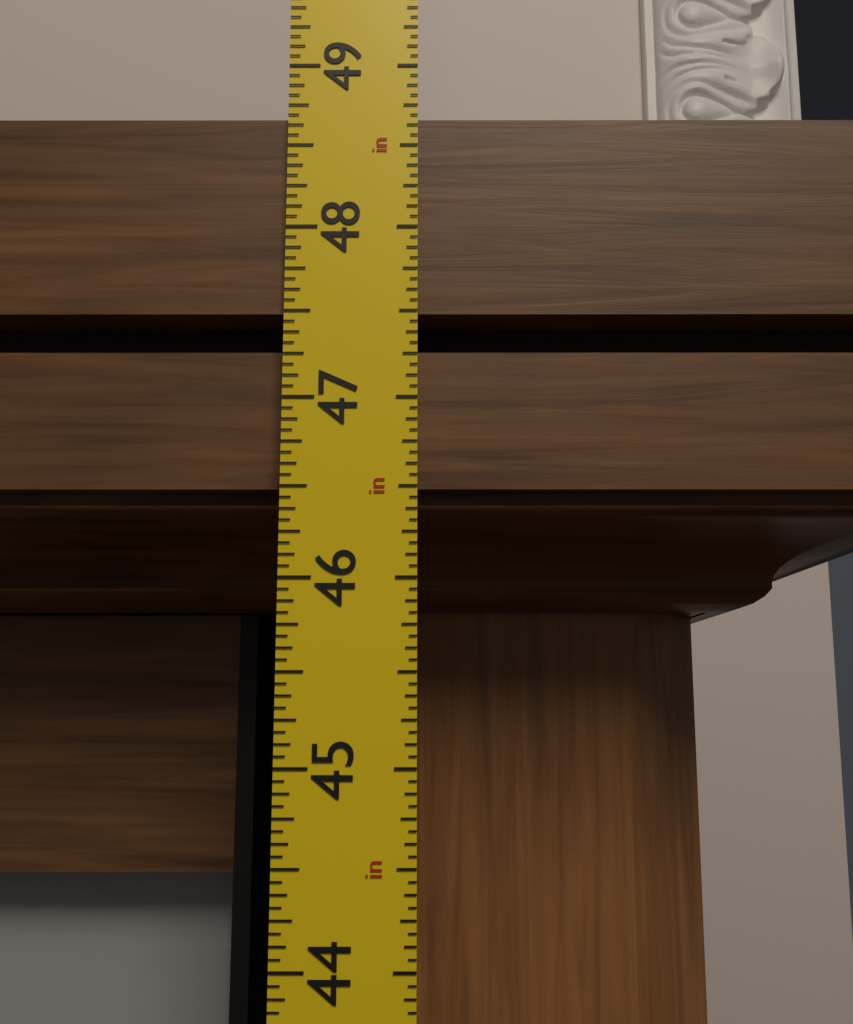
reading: 48.6875 in
